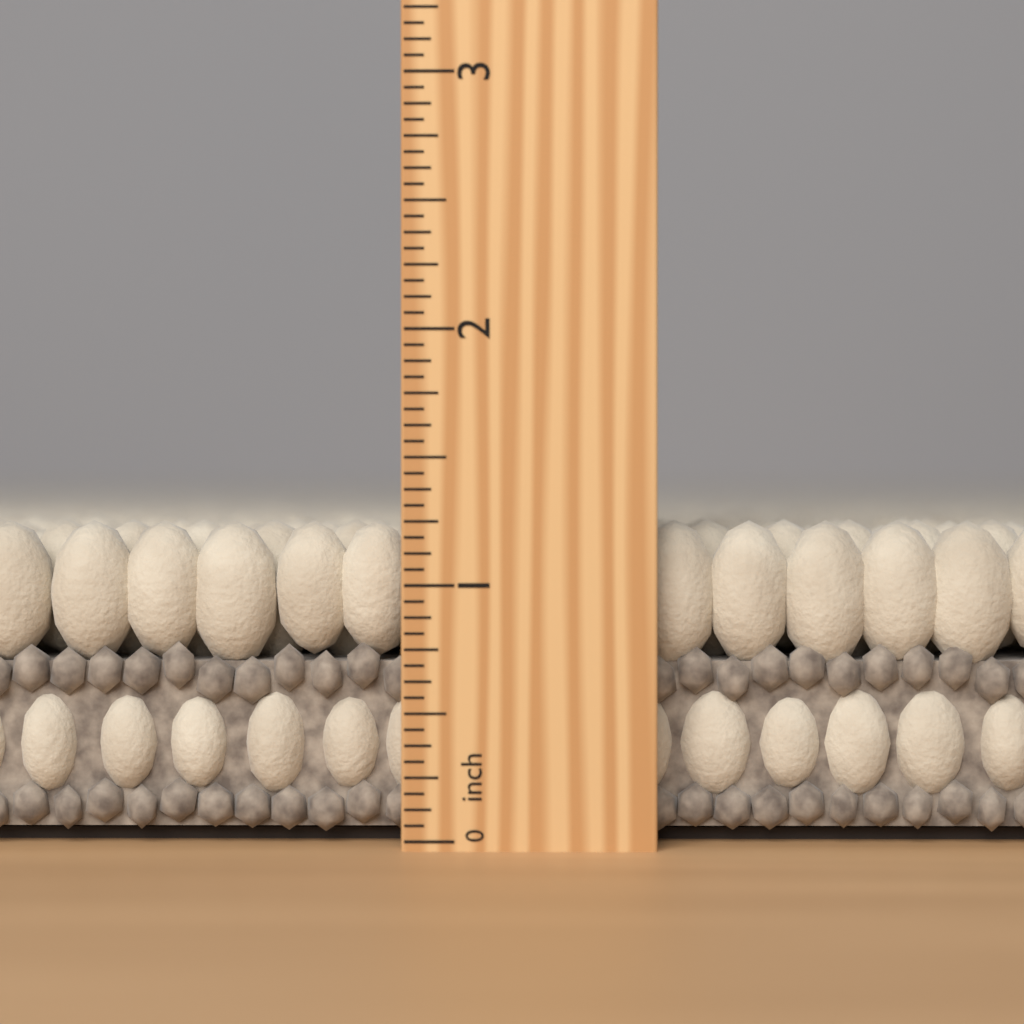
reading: 1.2500 inch
